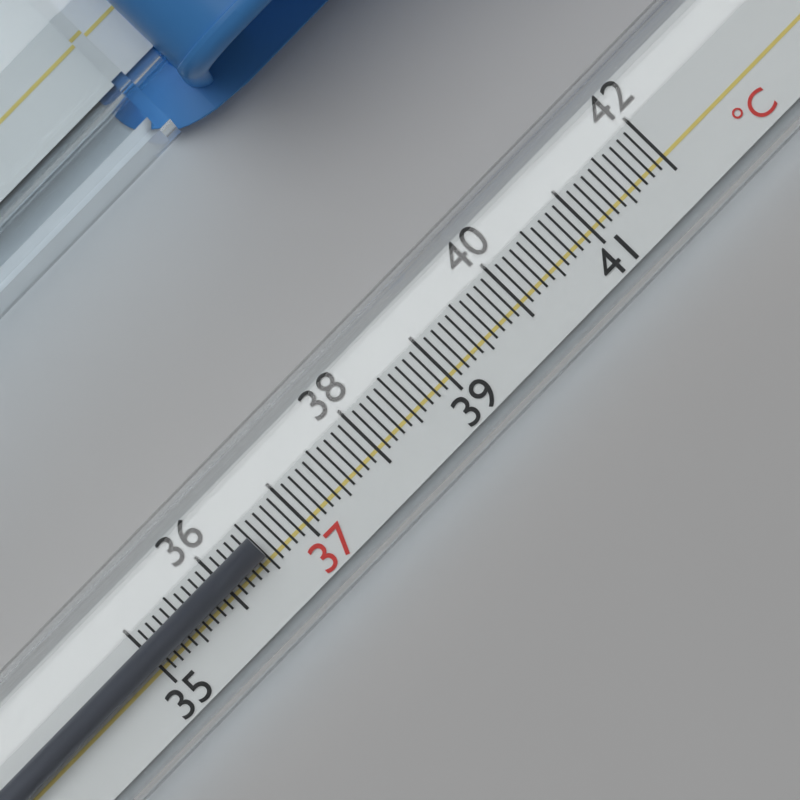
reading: 36.5 °C
